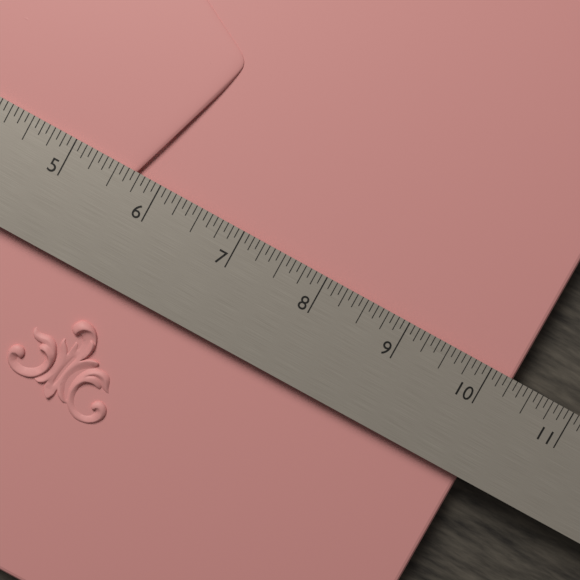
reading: 10.3125 in
